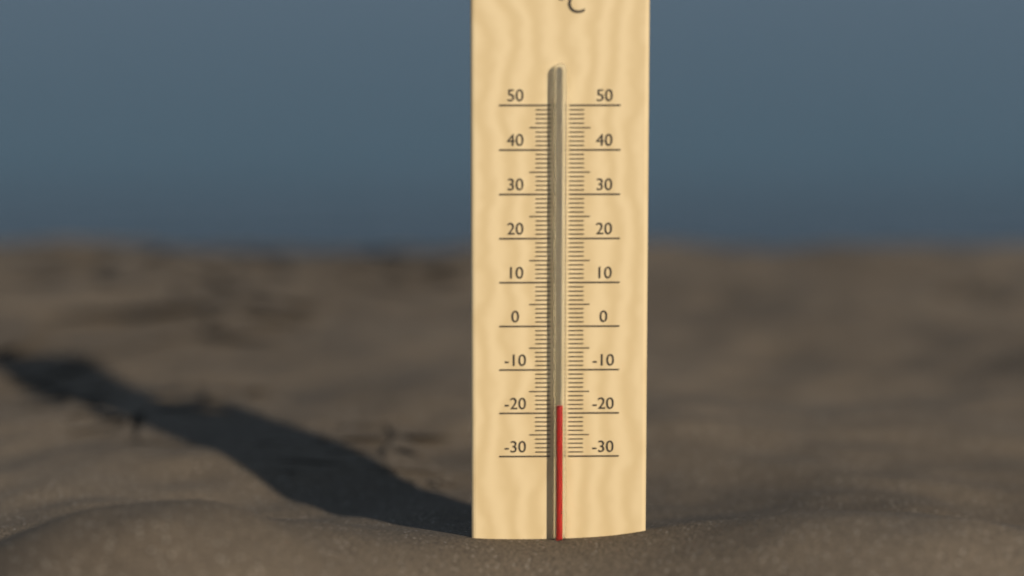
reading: -18 °C
